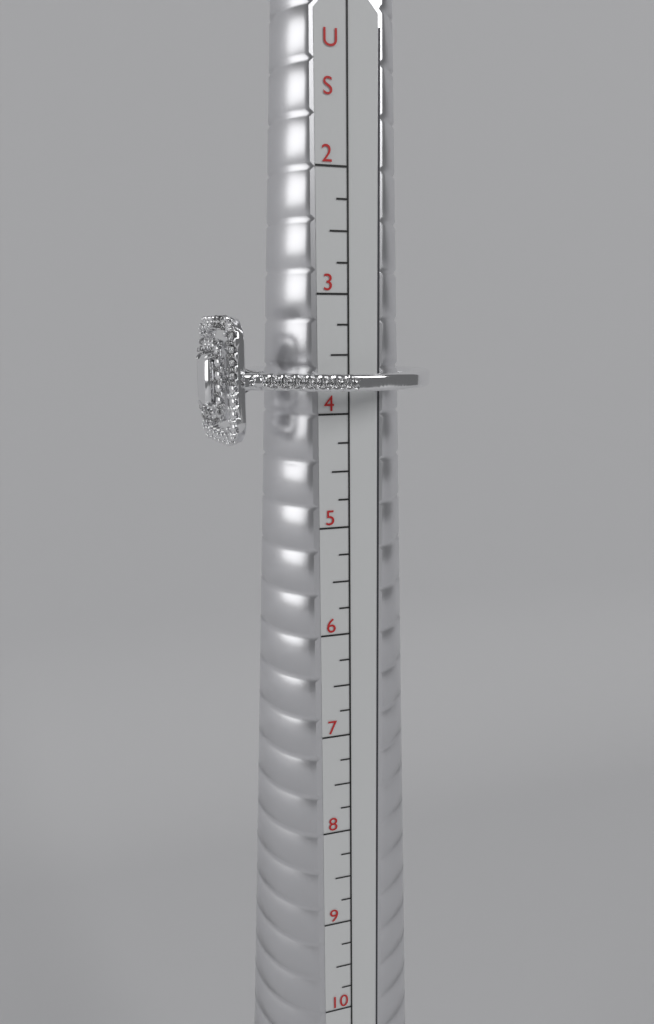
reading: 4.25 US
